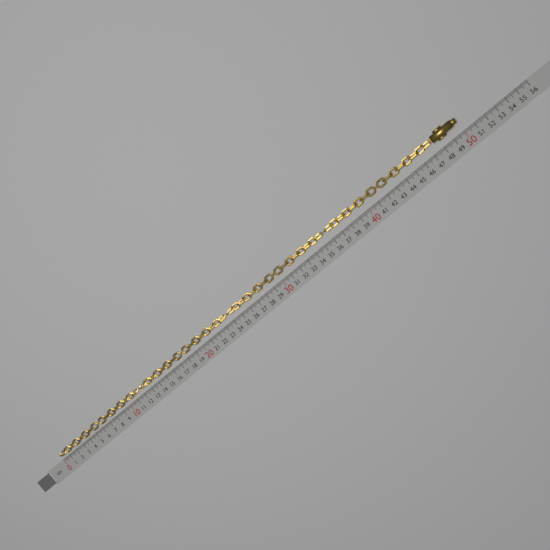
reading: 50.0 cm
